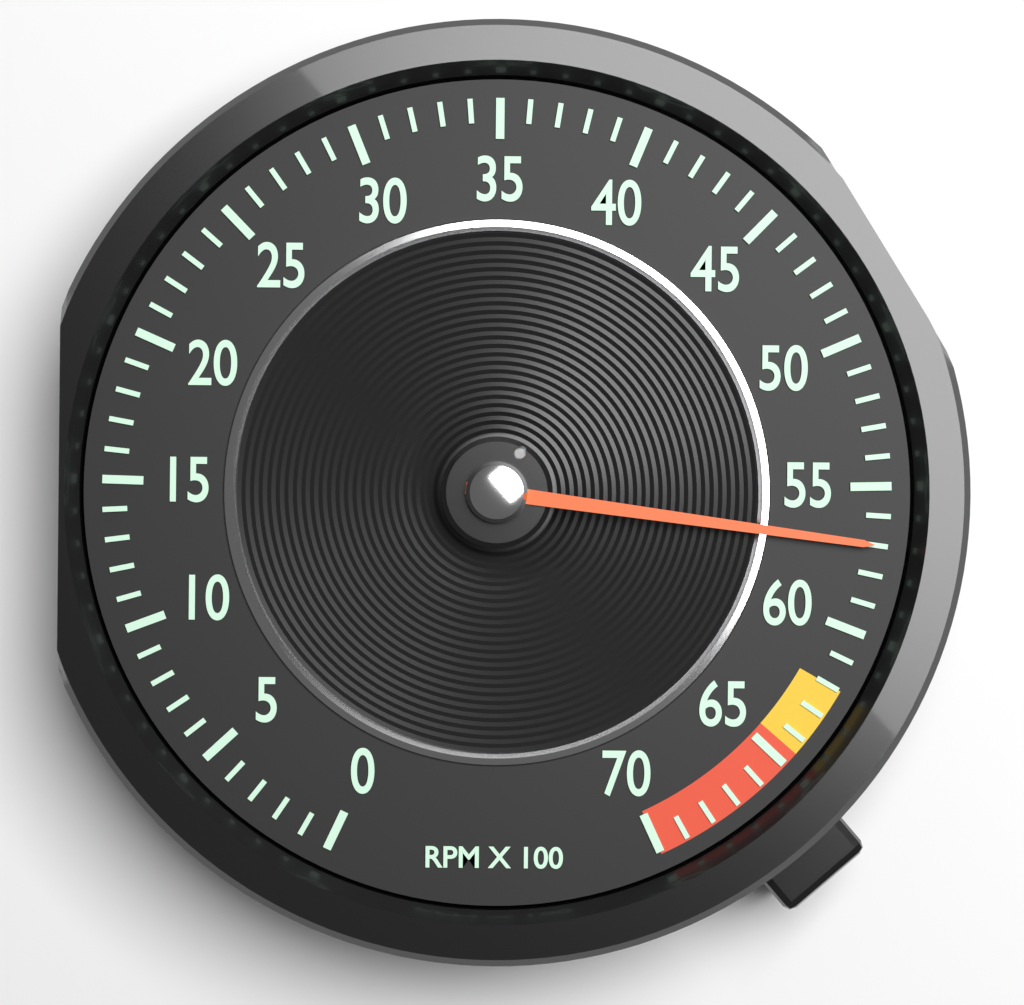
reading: 57 RPM x 100
